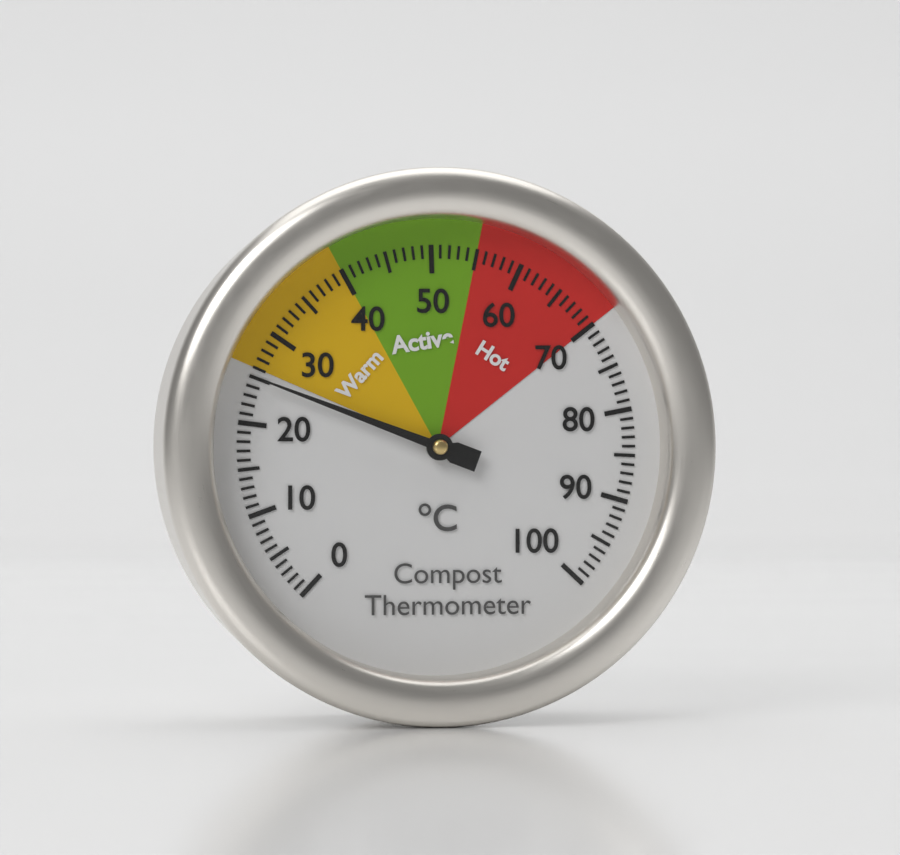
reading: 25 °C
